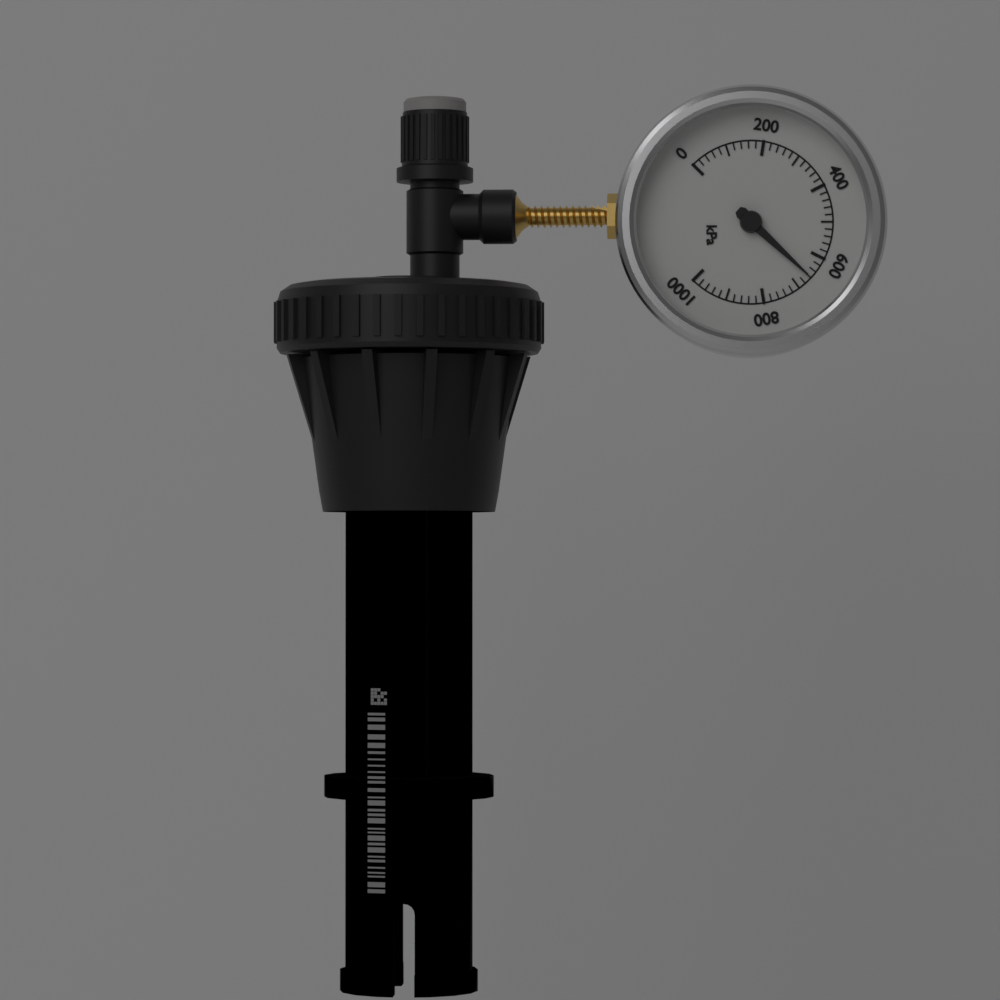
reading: 660 kPa
